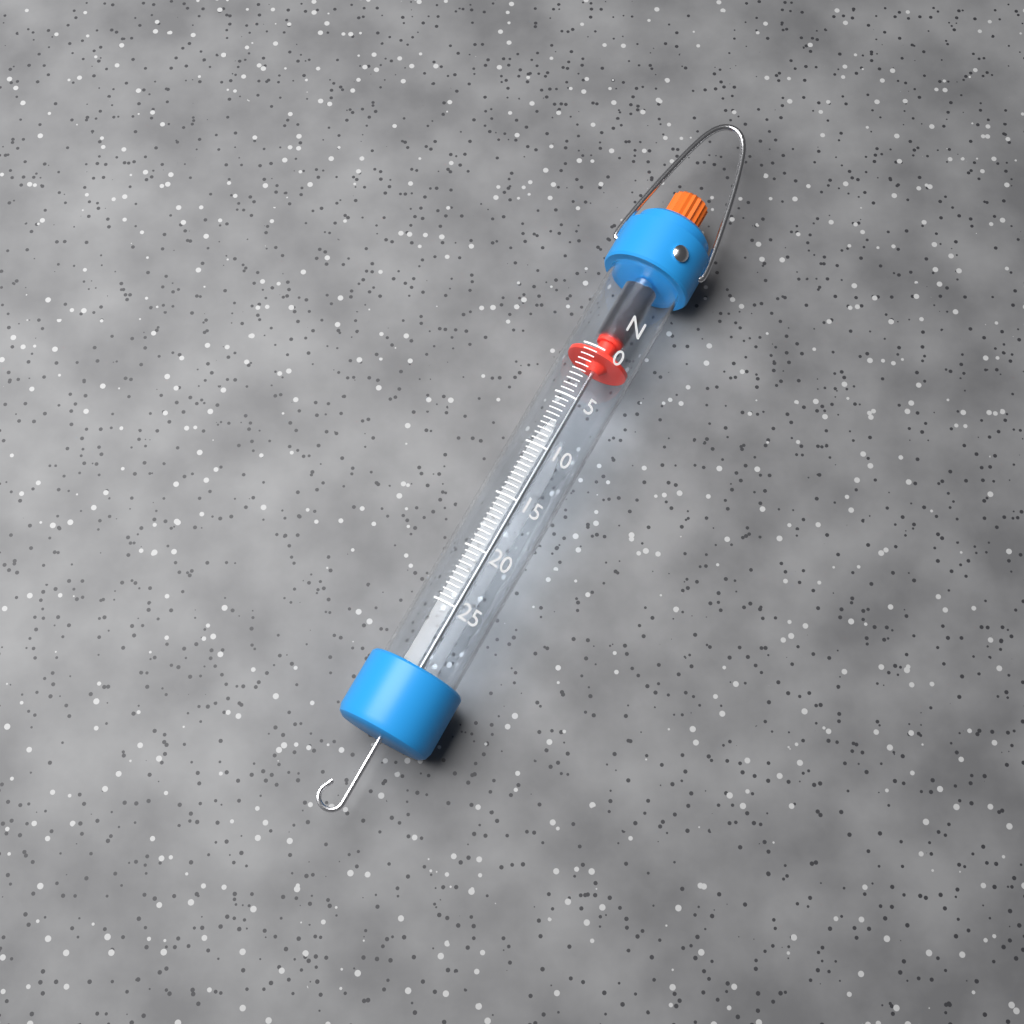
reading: 0.0 N
